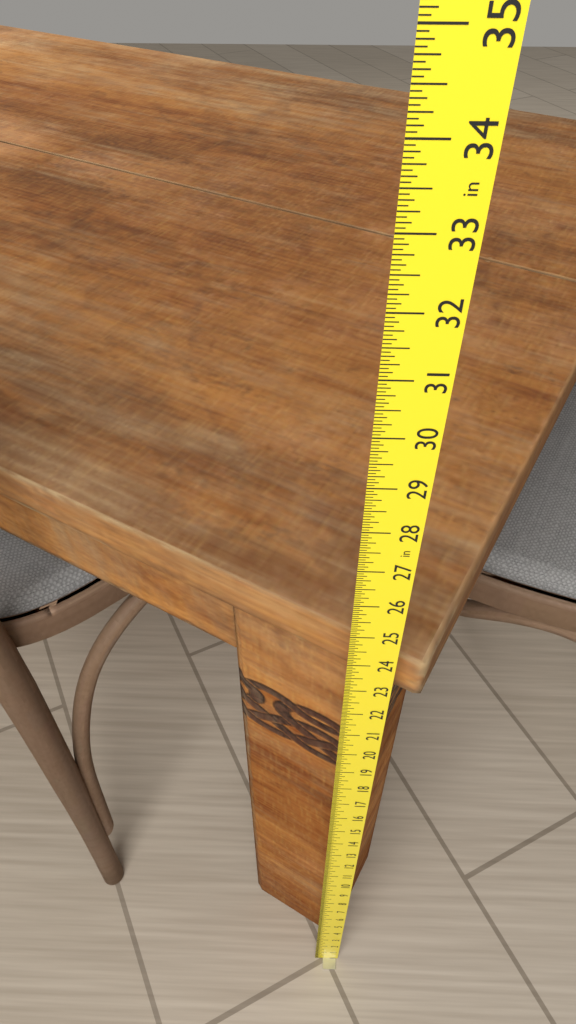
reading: 23.8750 in
